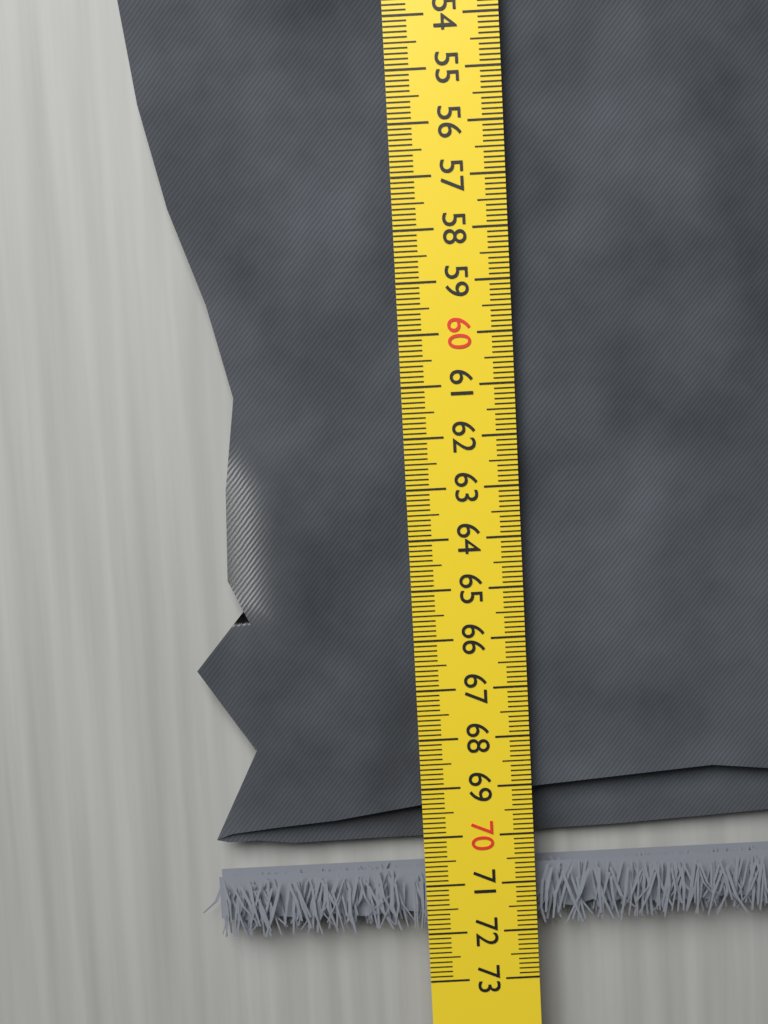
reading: 72.0 cm
